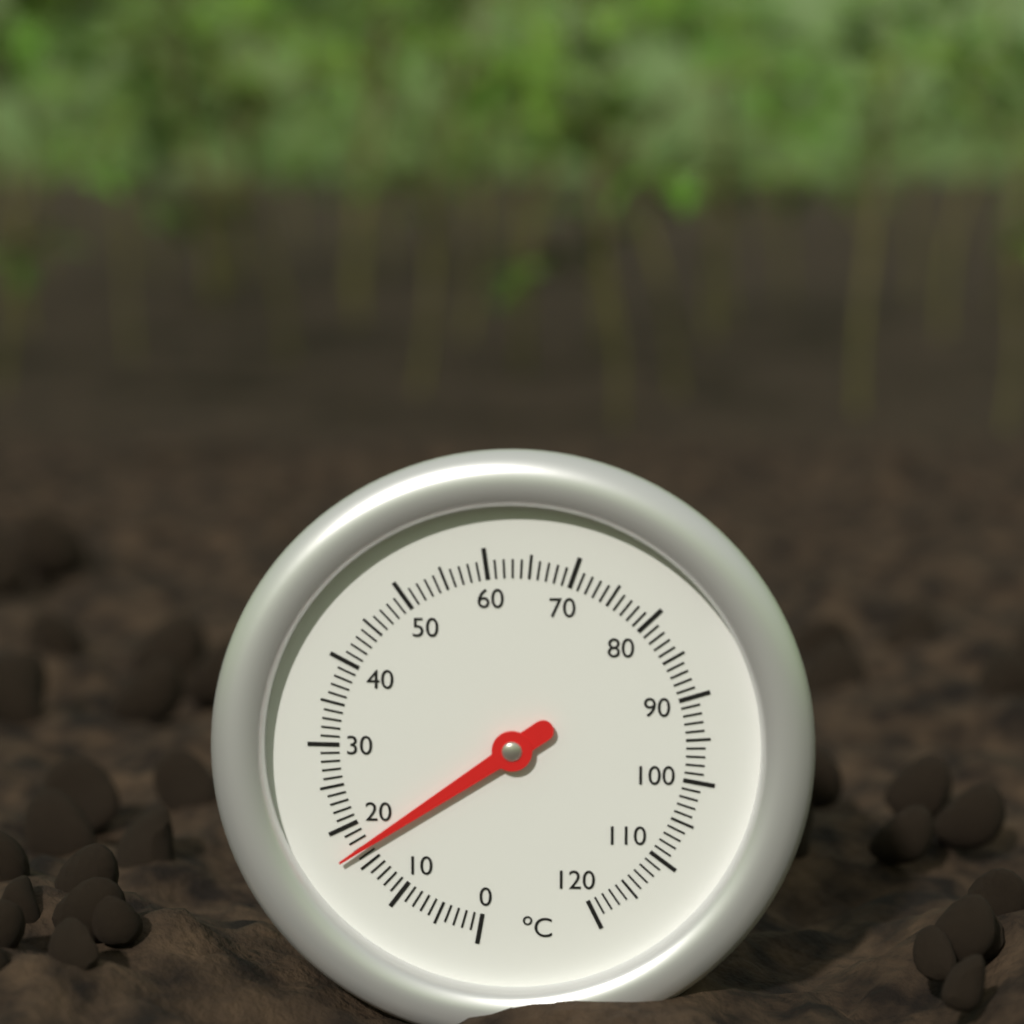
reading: 17 °C
